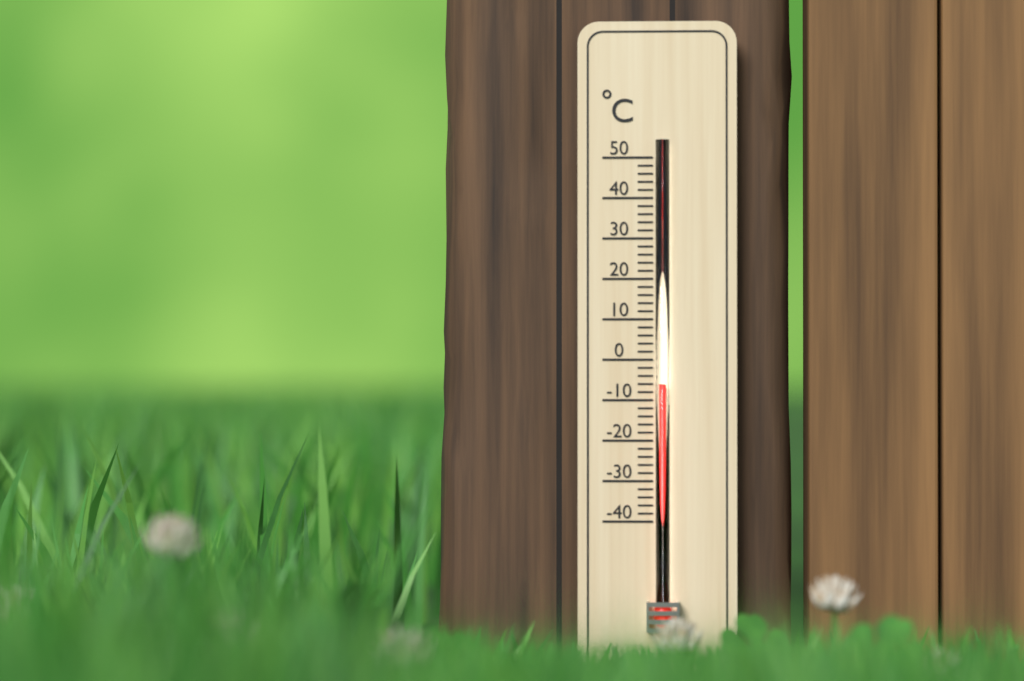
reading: -6 °C
